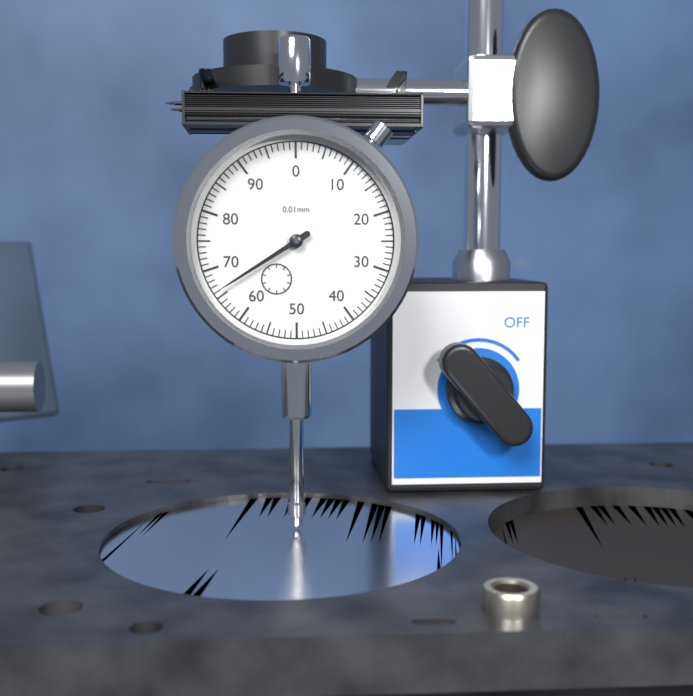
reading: 66 0.01mm
